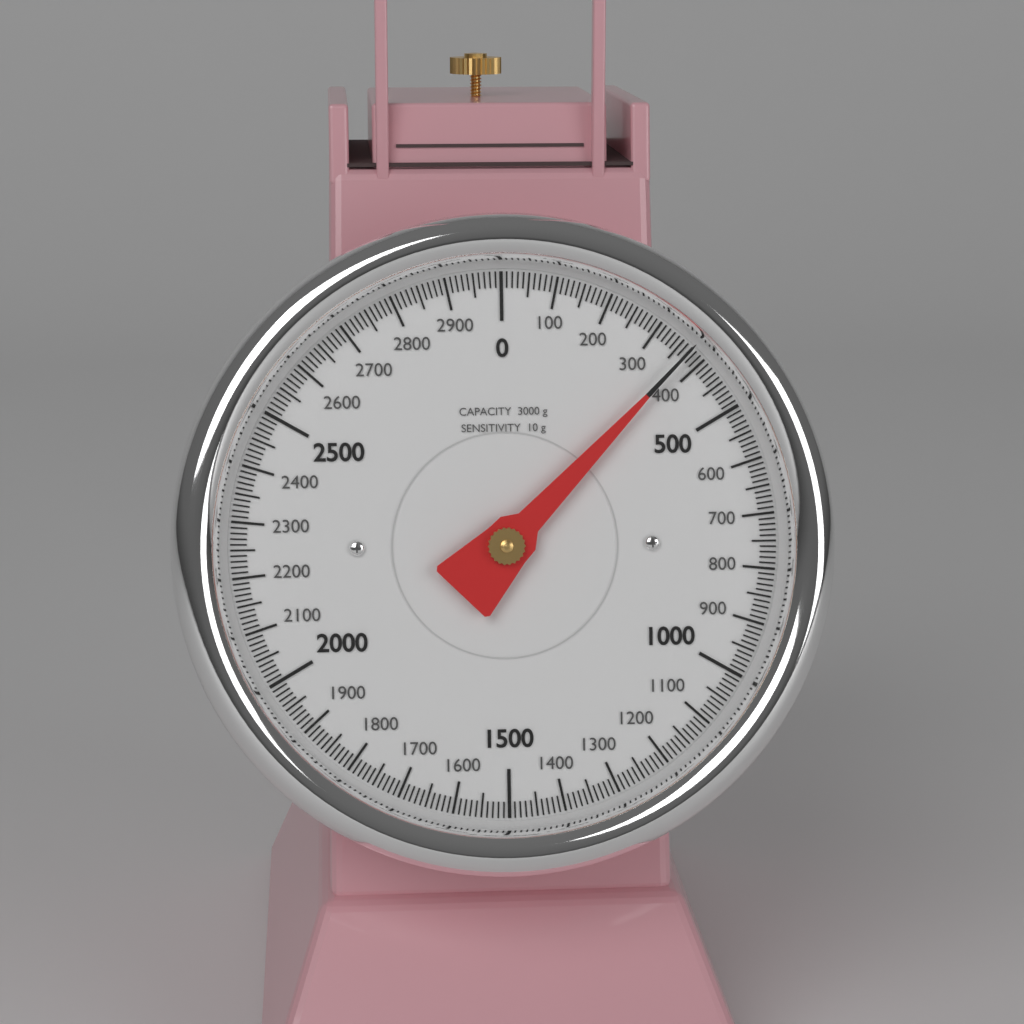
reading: 370 g
